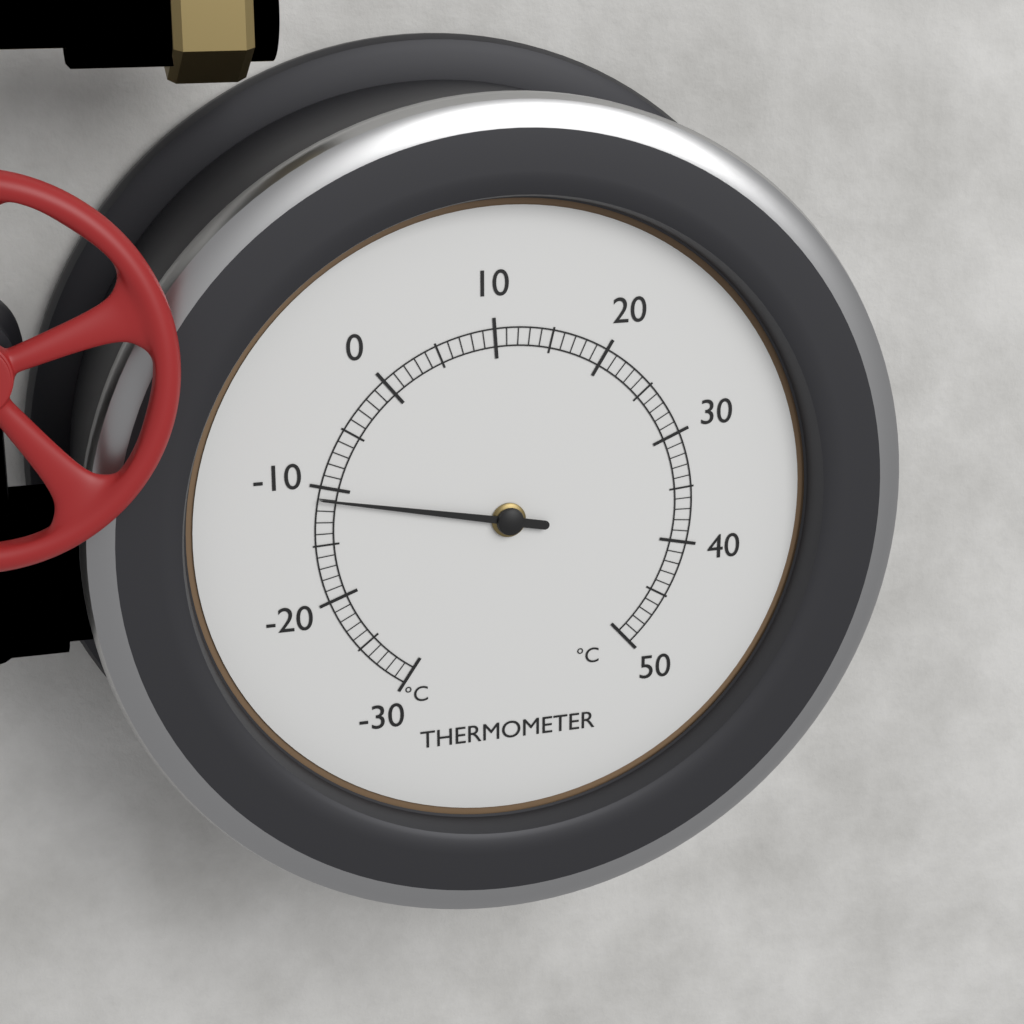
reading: -11 °C
